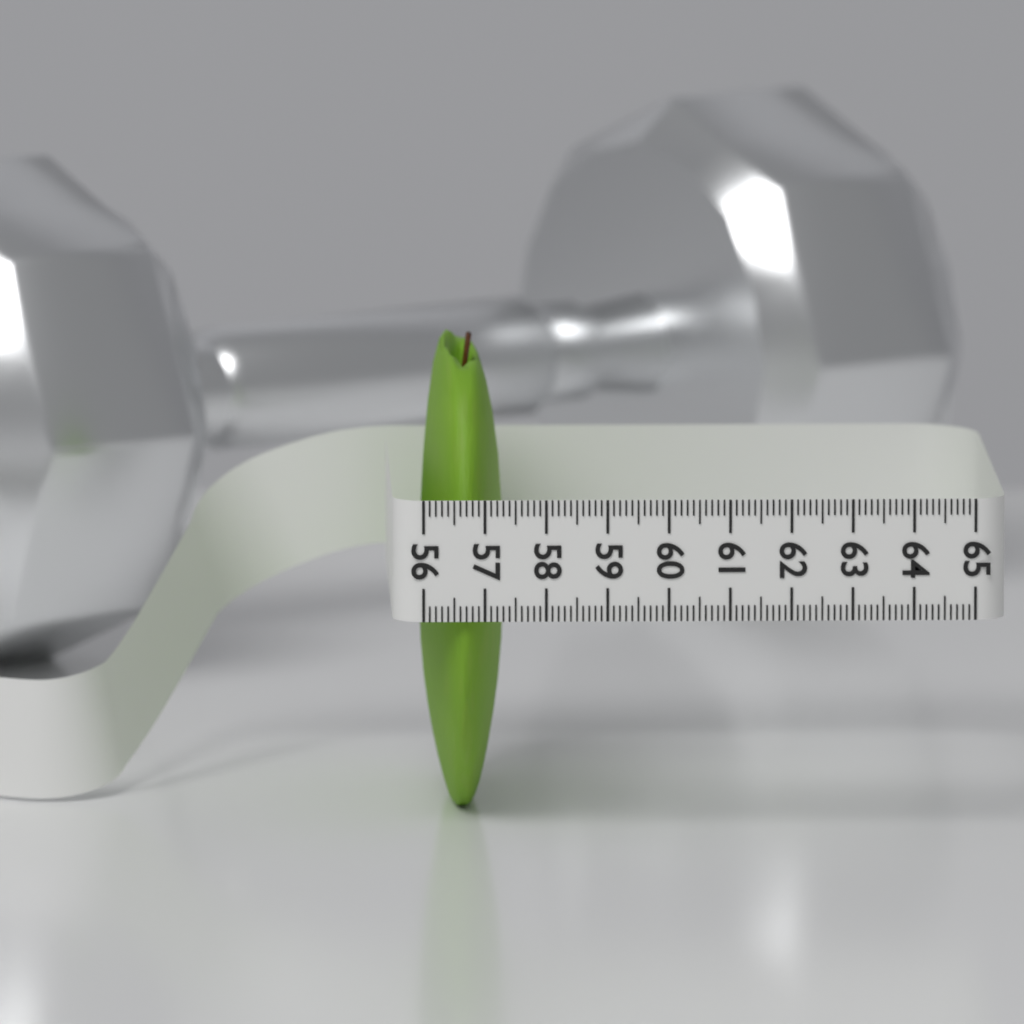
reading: 57.4 (no unit)
